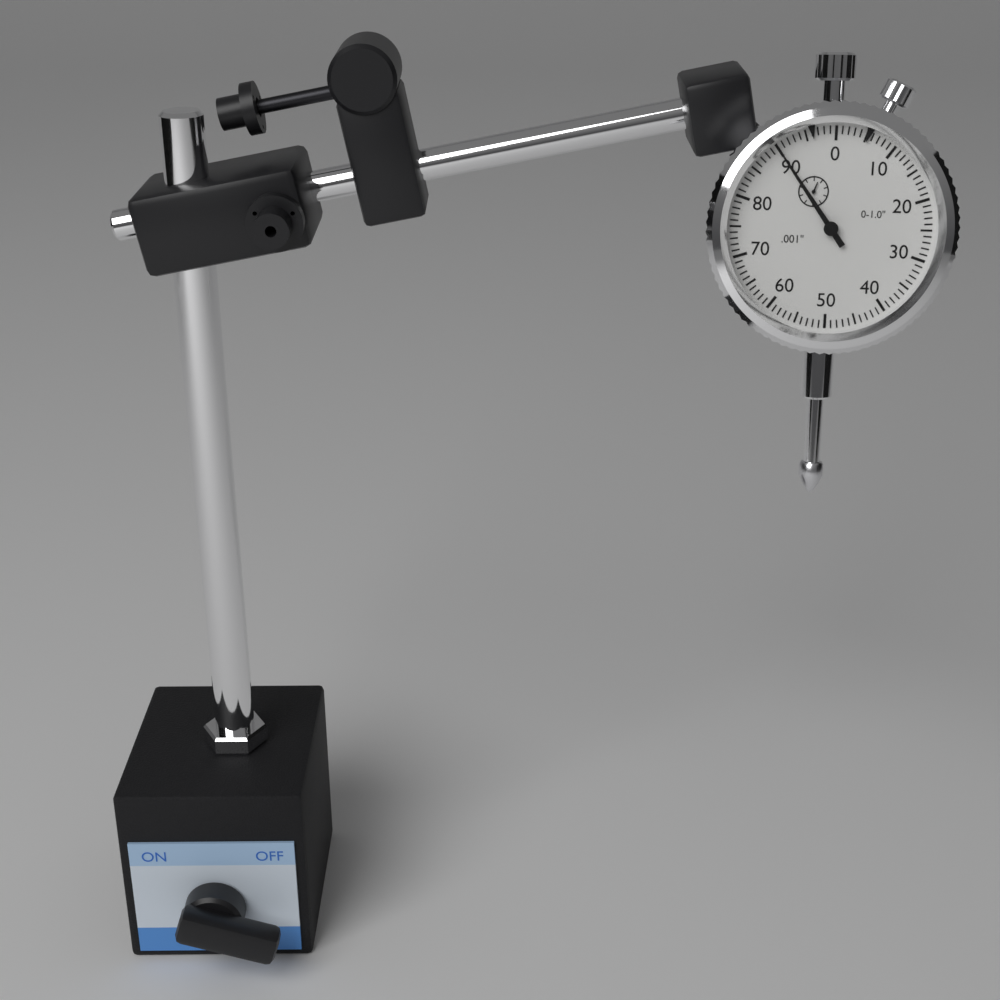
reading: 0.090 in
